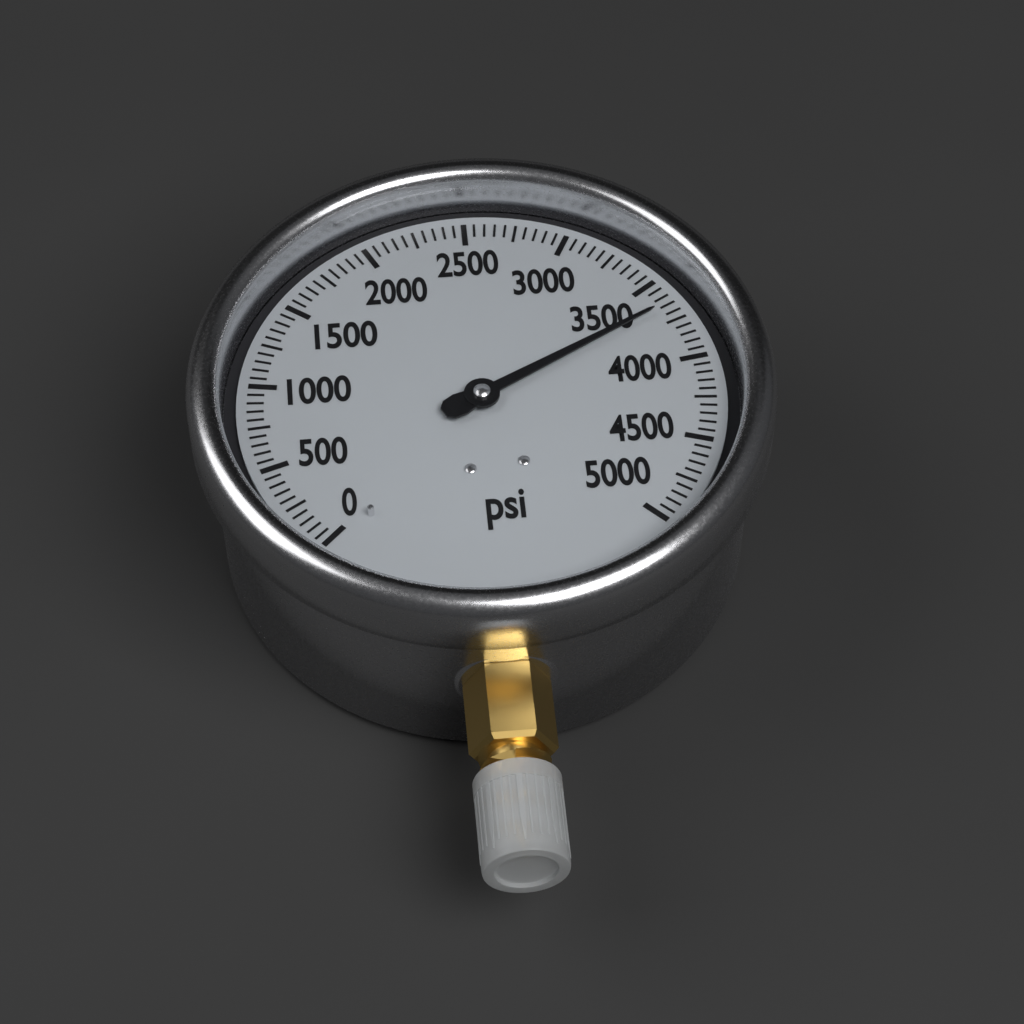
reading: 3650 psi
